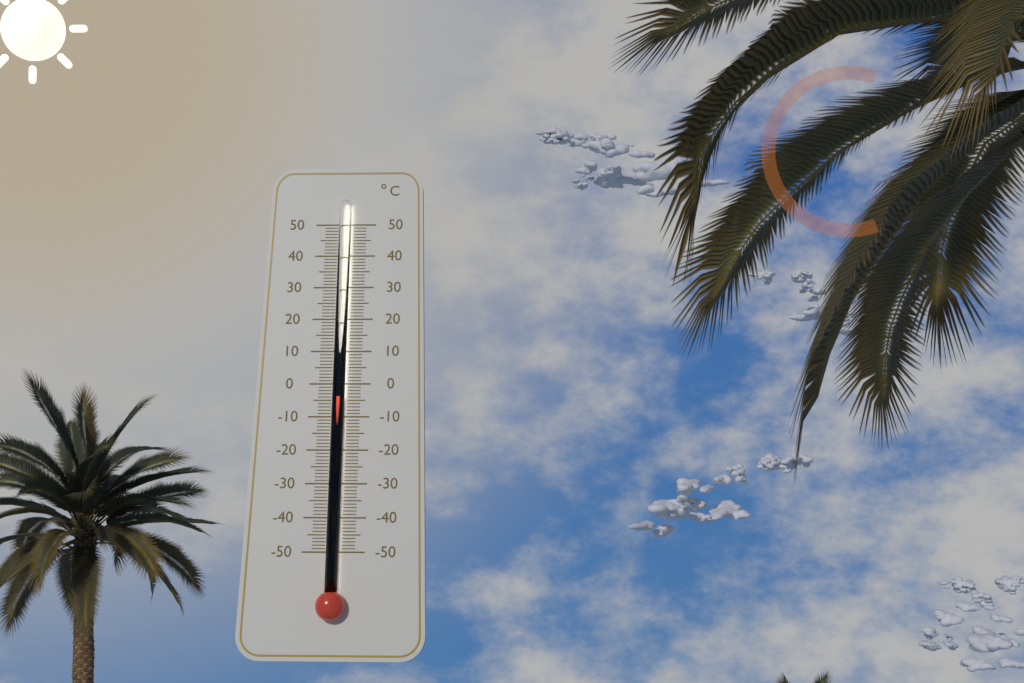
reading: -4 °C
